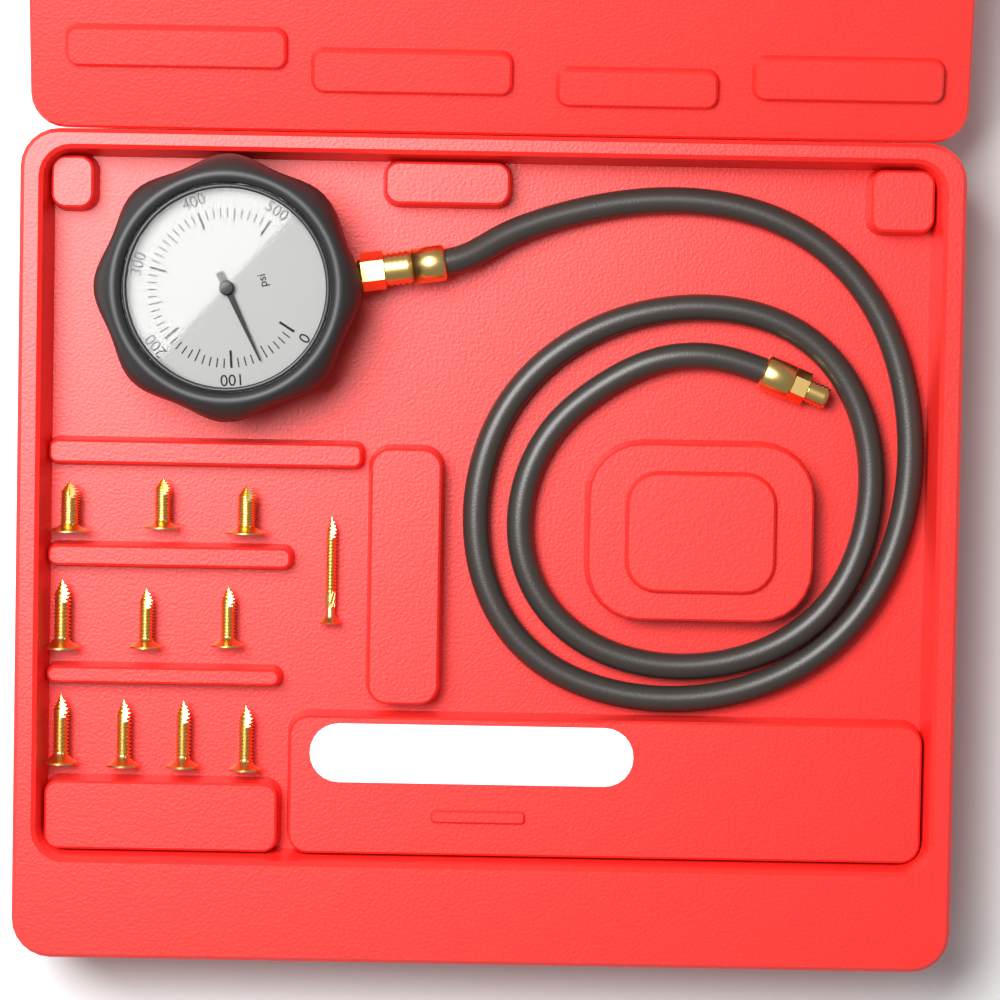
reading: 60 psi
